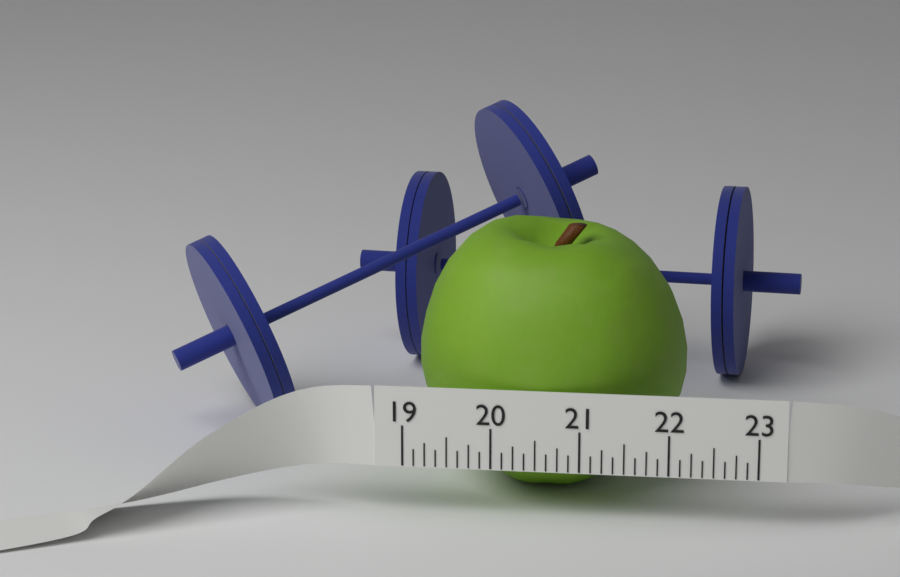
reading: 22.125 (no unit)
